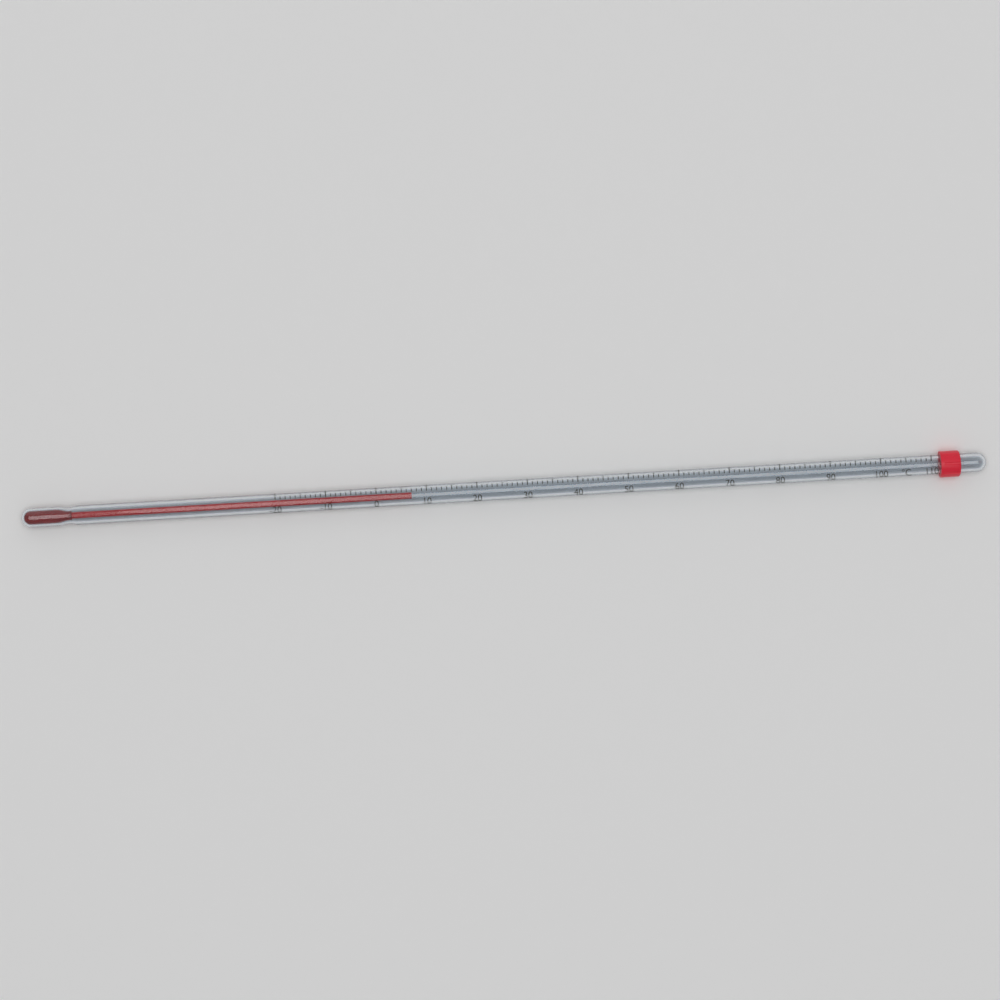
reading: 7 °C
